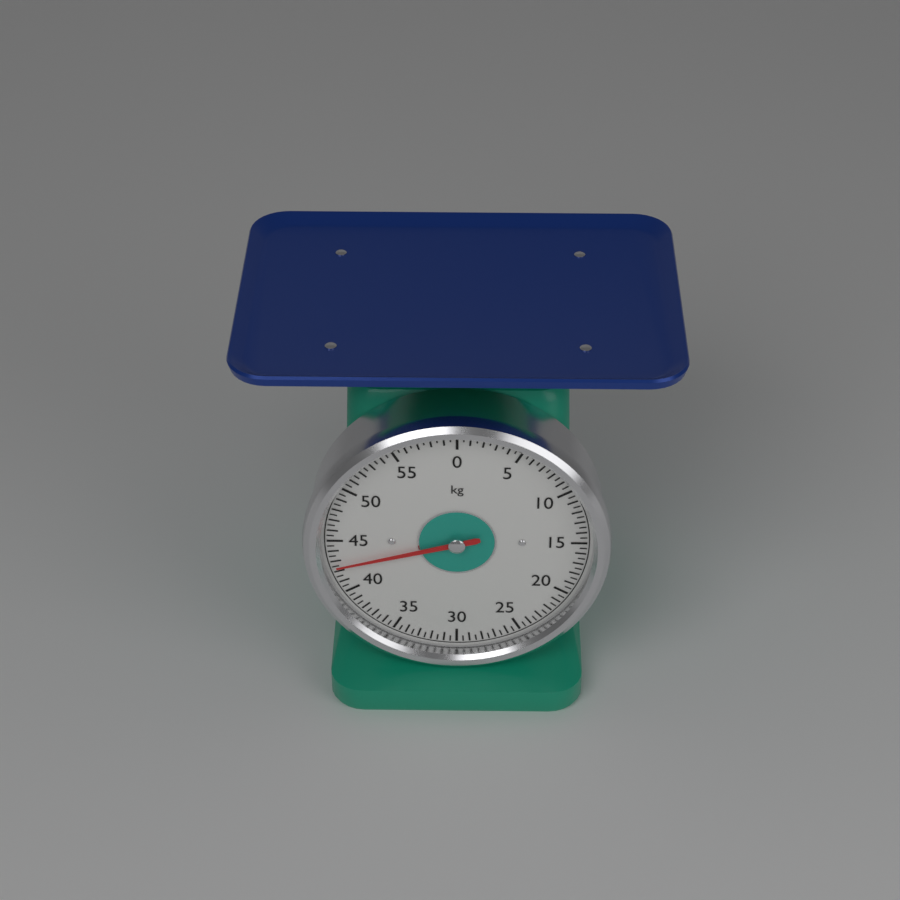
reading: 42.5 kg
